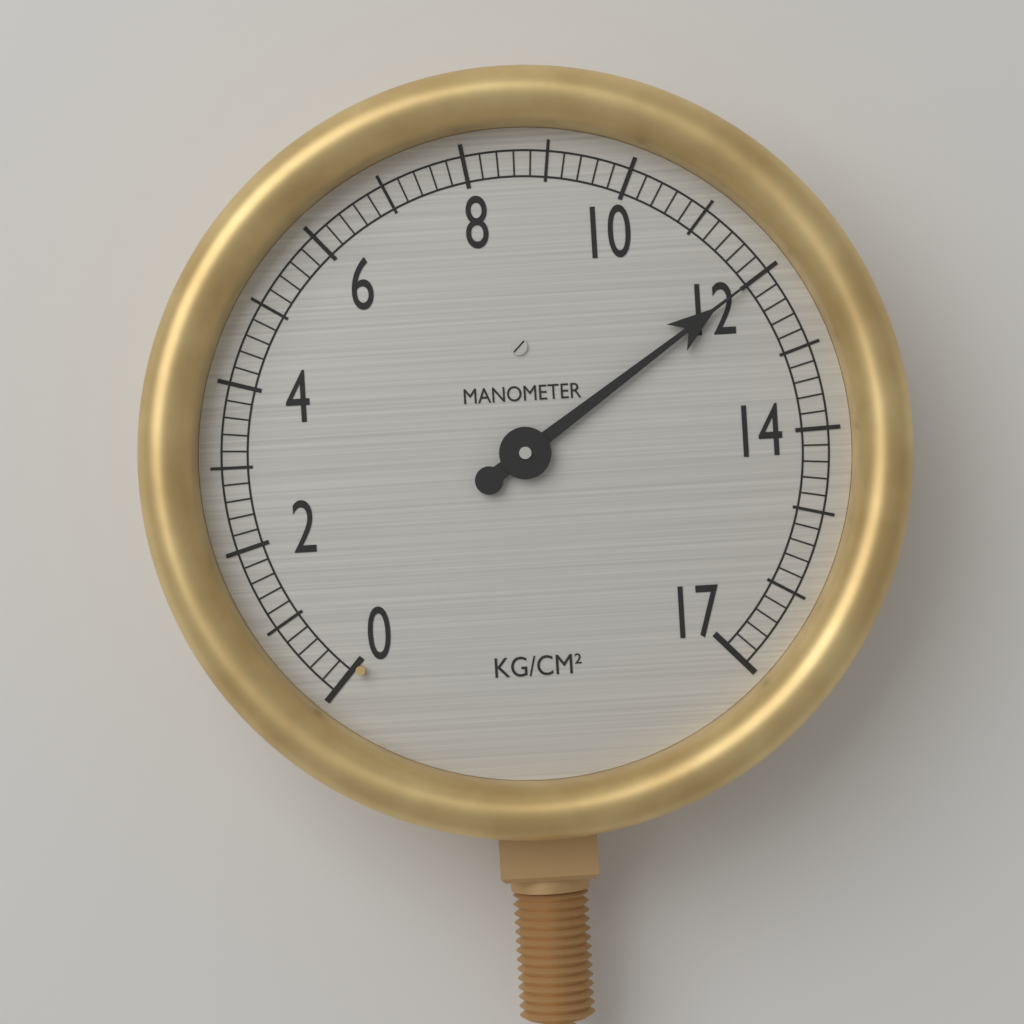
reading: 12.0 kg/cm²
